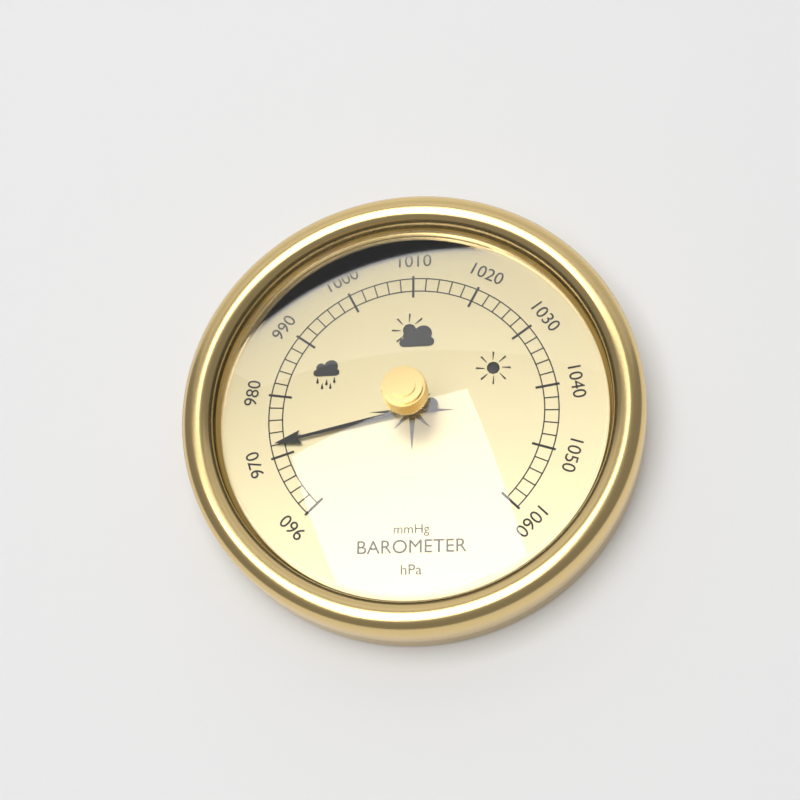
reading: 972 hPa
